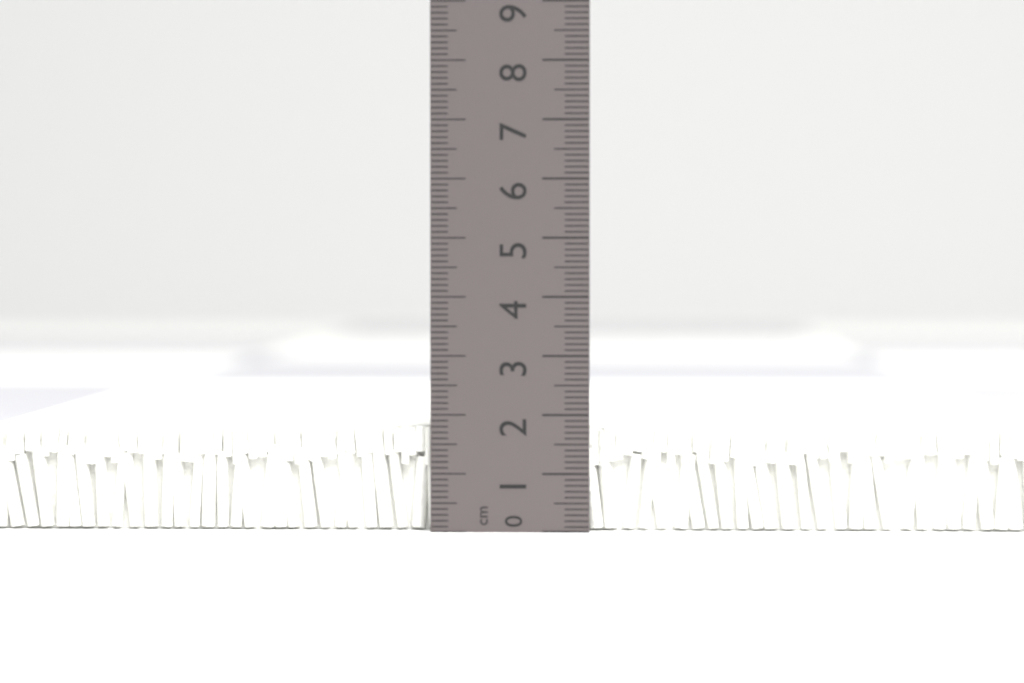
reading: 1.8 cm
